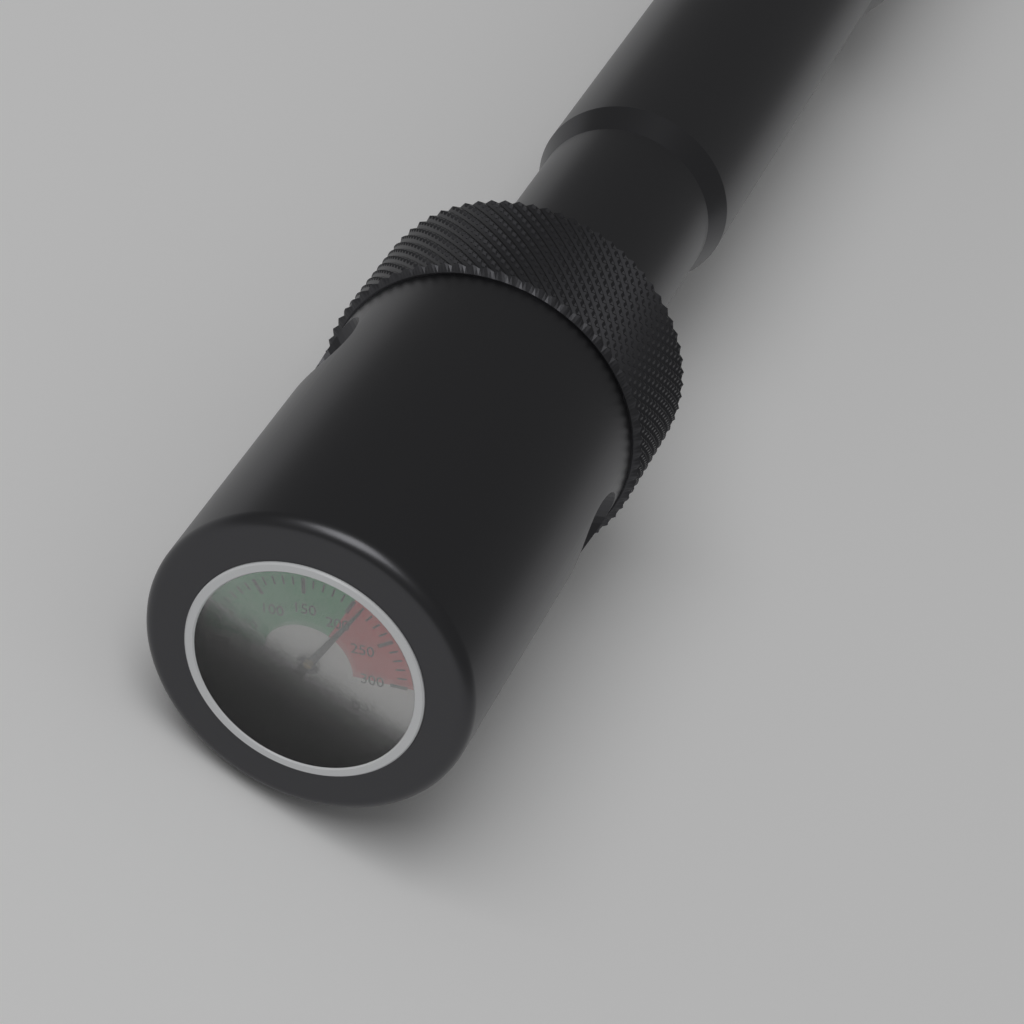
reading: 210 bar
